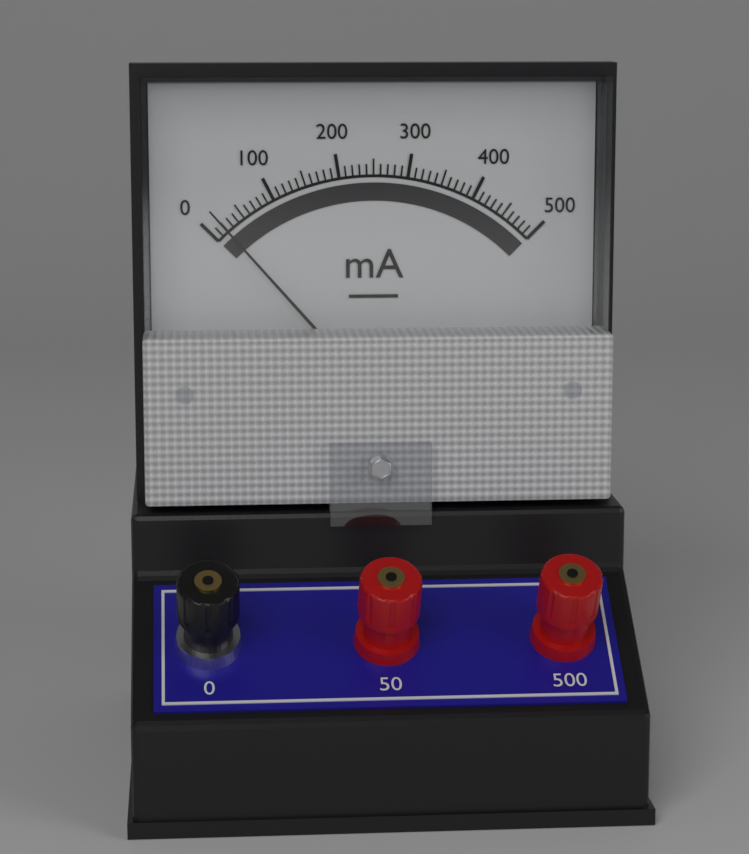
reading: 20 mA
